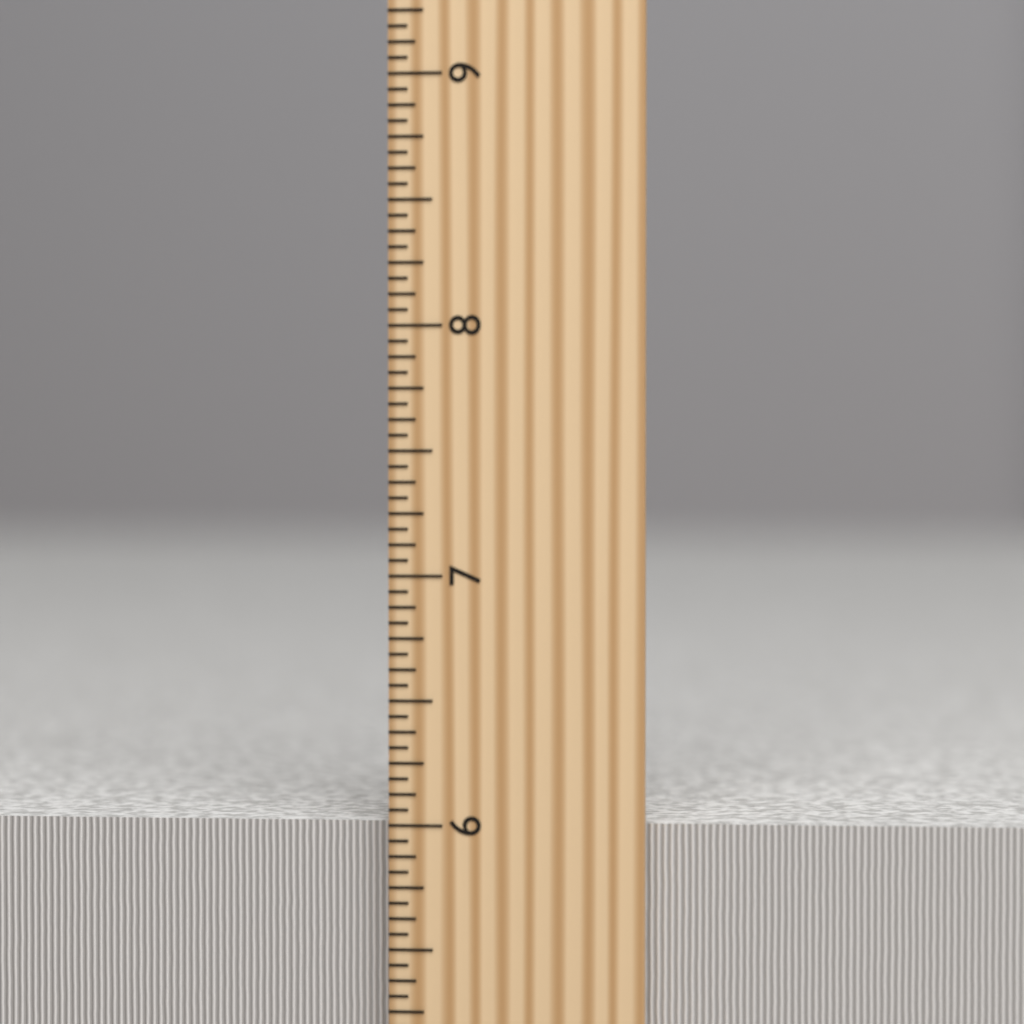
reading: 6.0000 inch
